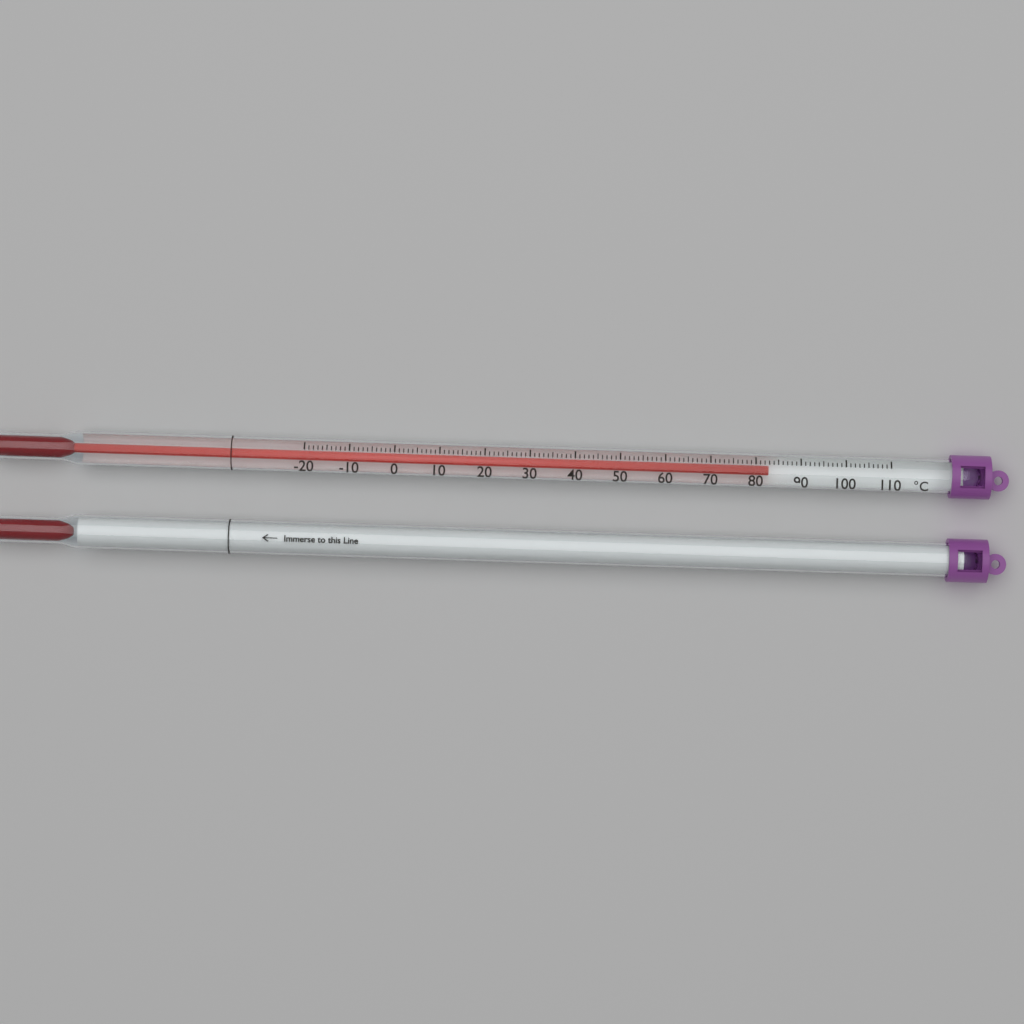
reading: 83 °C
